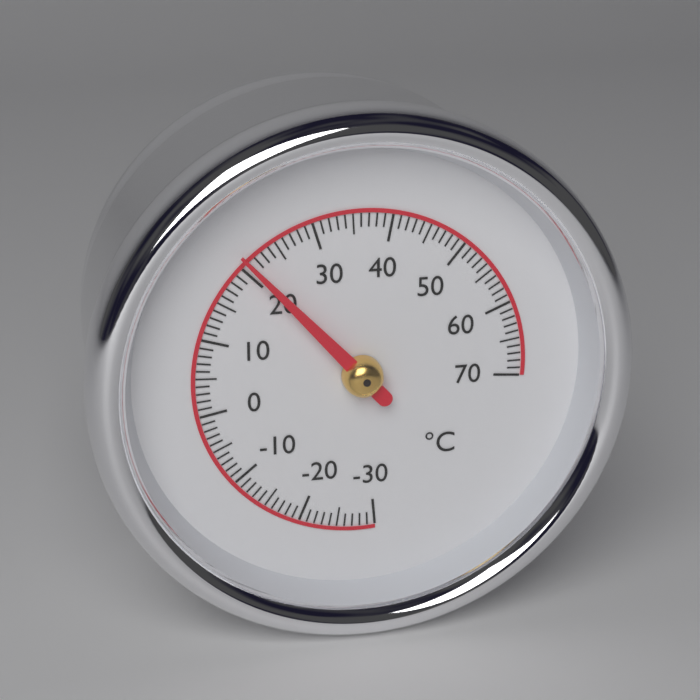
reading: 21 °C
